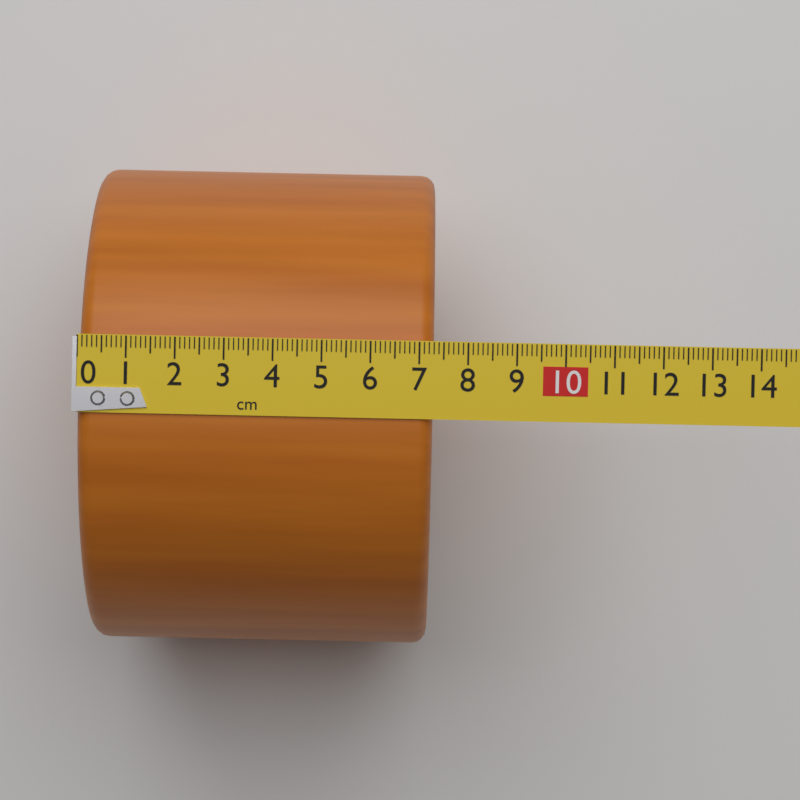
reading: 7.3 cm
